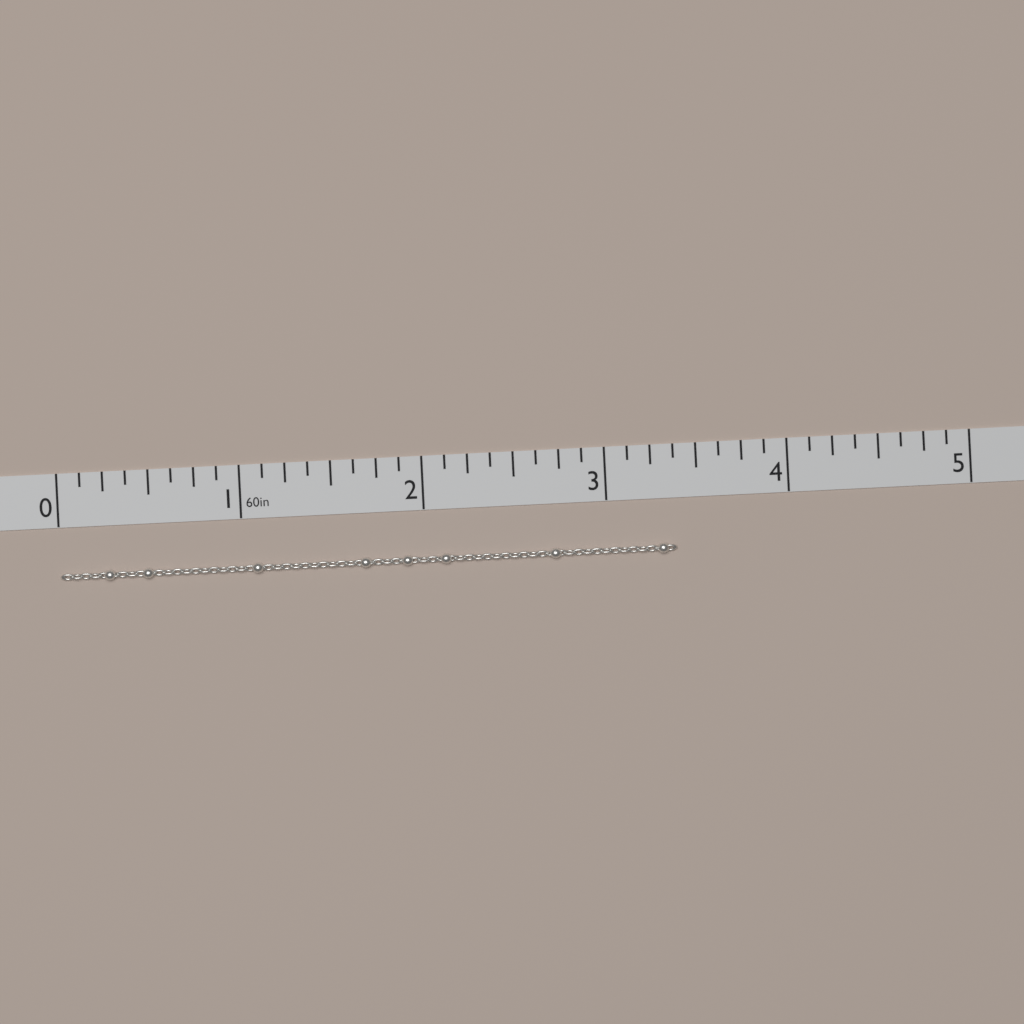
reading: 3.375 in
